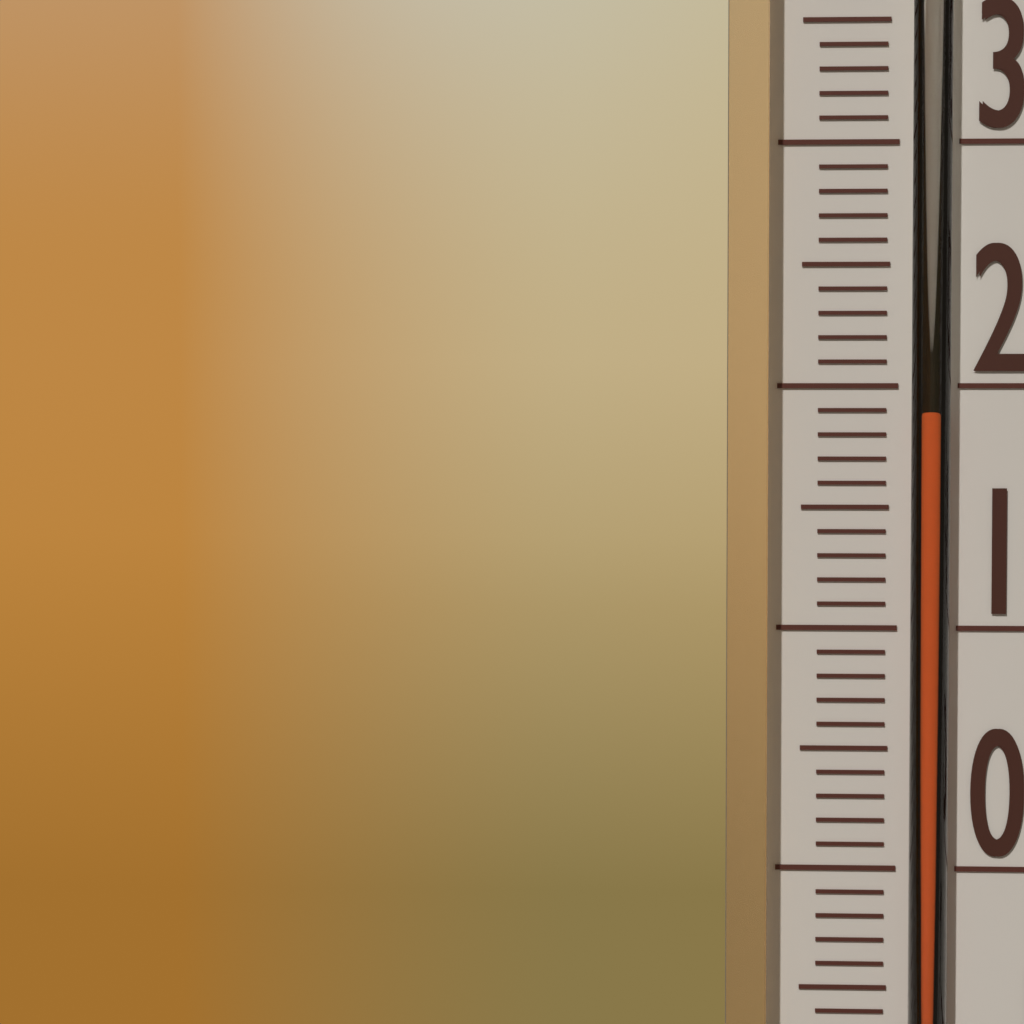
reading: 19 °C
